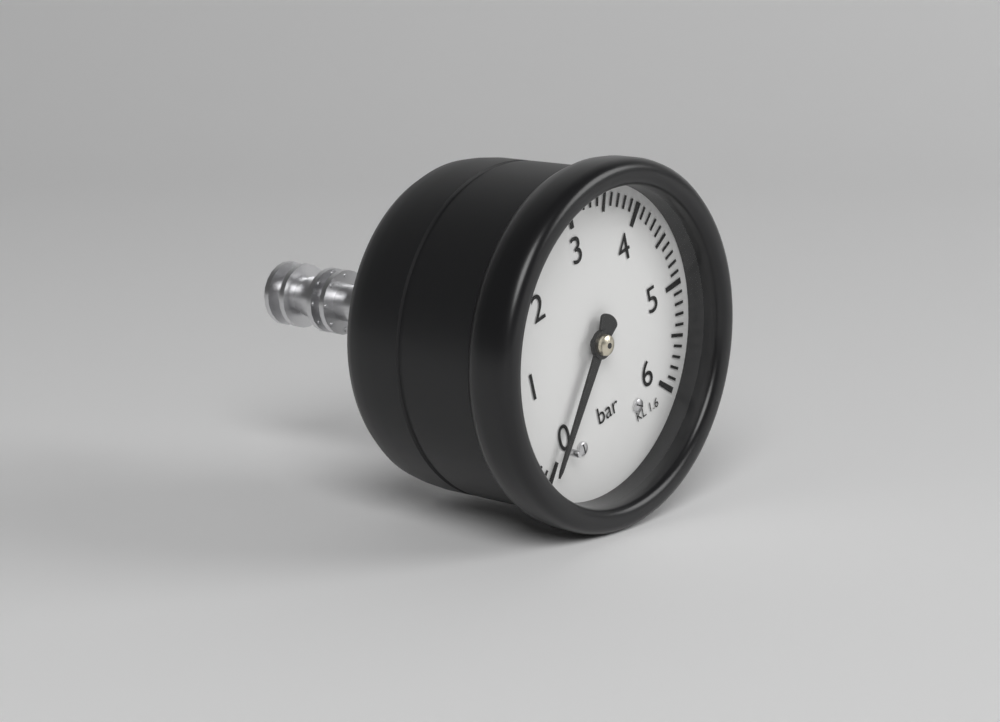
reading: 0.0 bar
